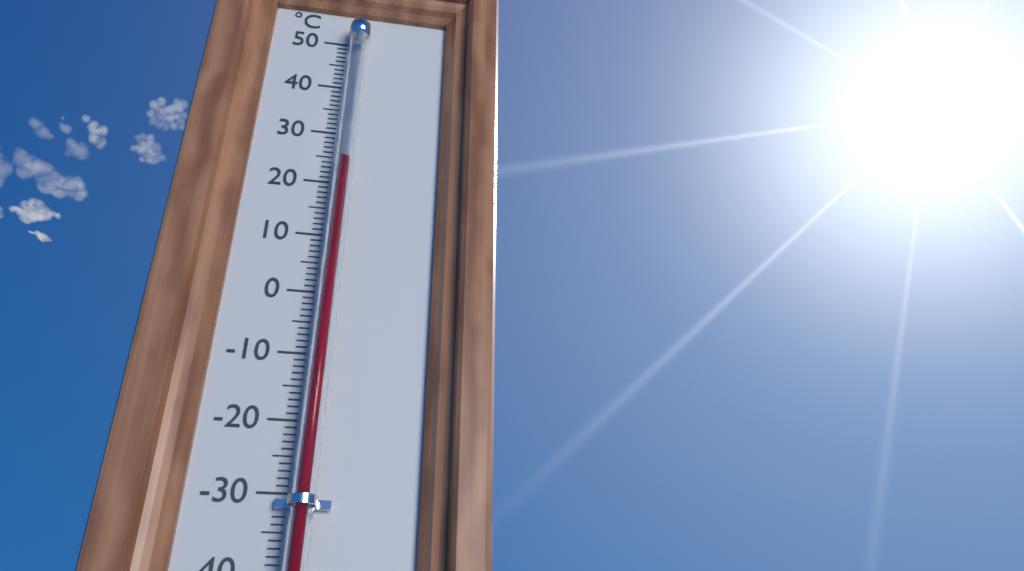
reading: 23 °C
